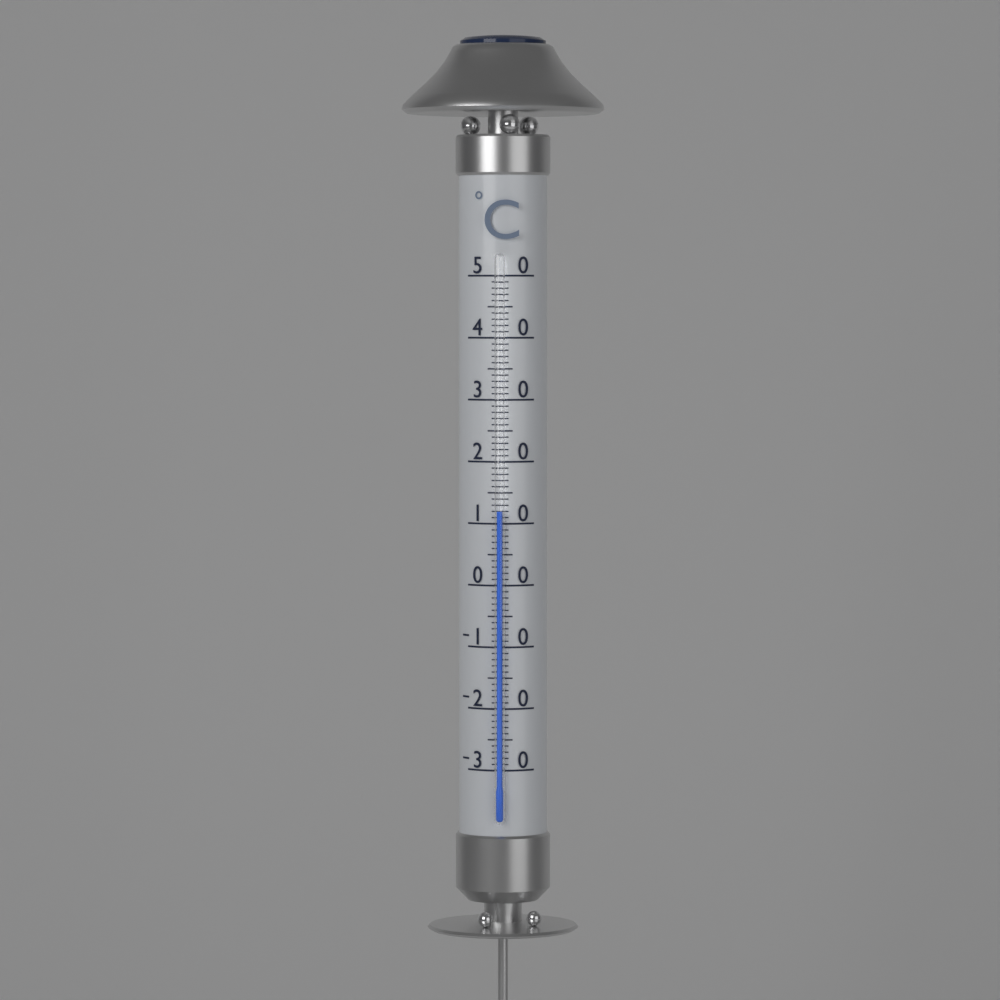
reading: 12 °C
